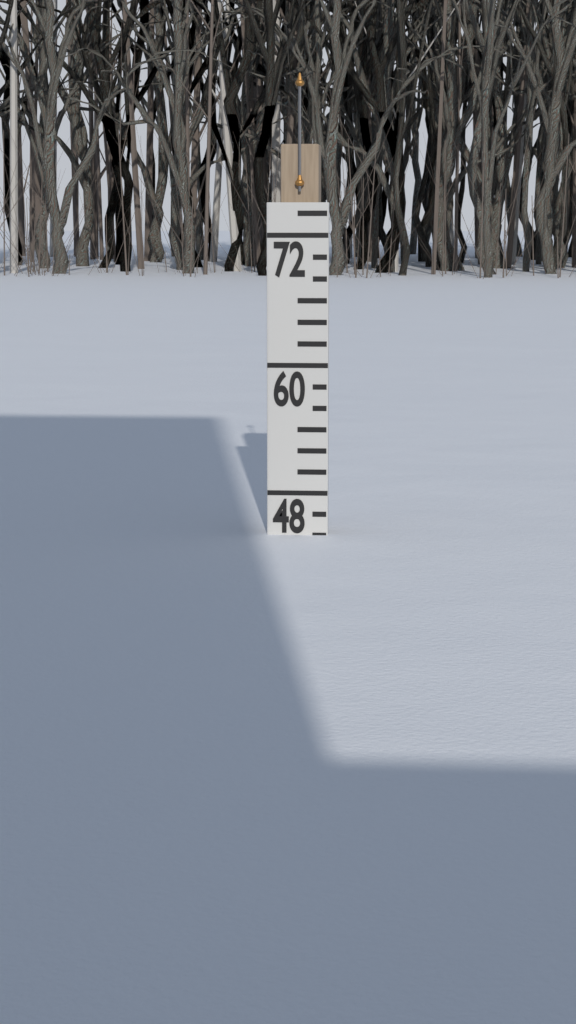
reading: 44 (no unit)
